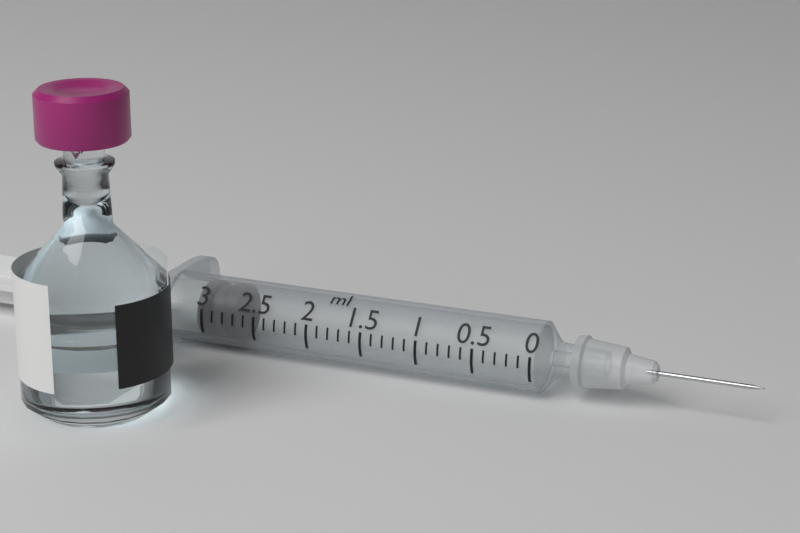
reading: 2.7 ml
